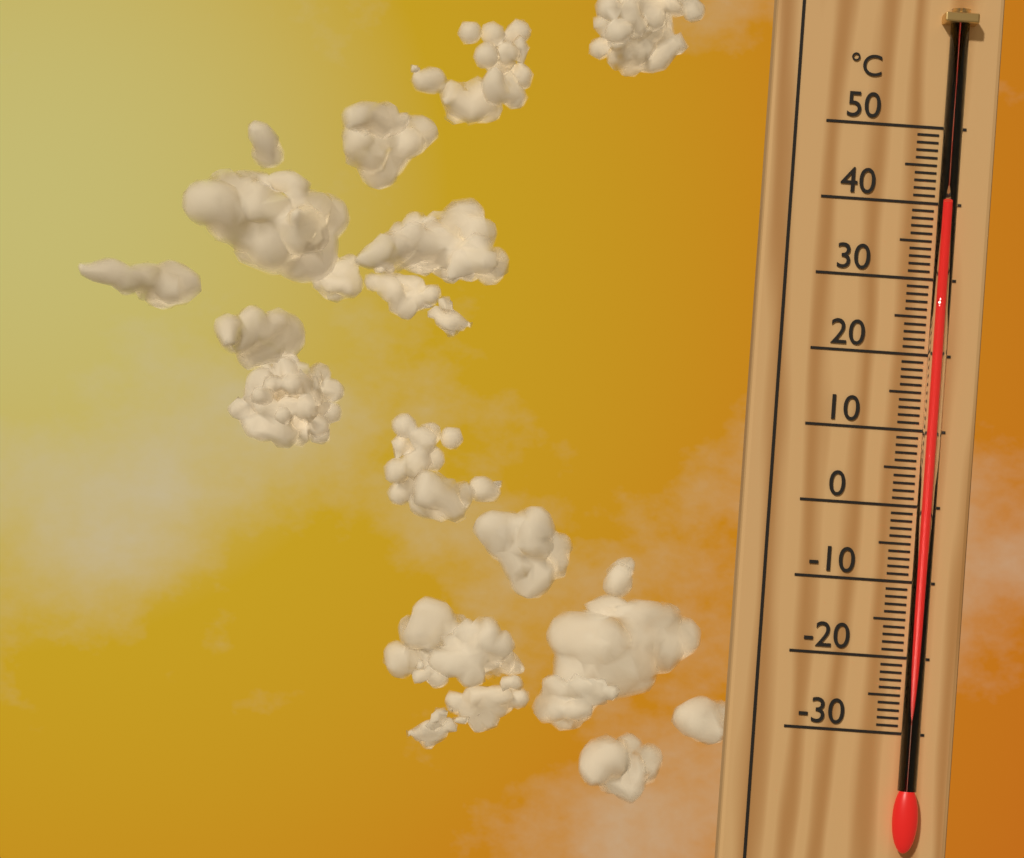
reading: 40 °C
